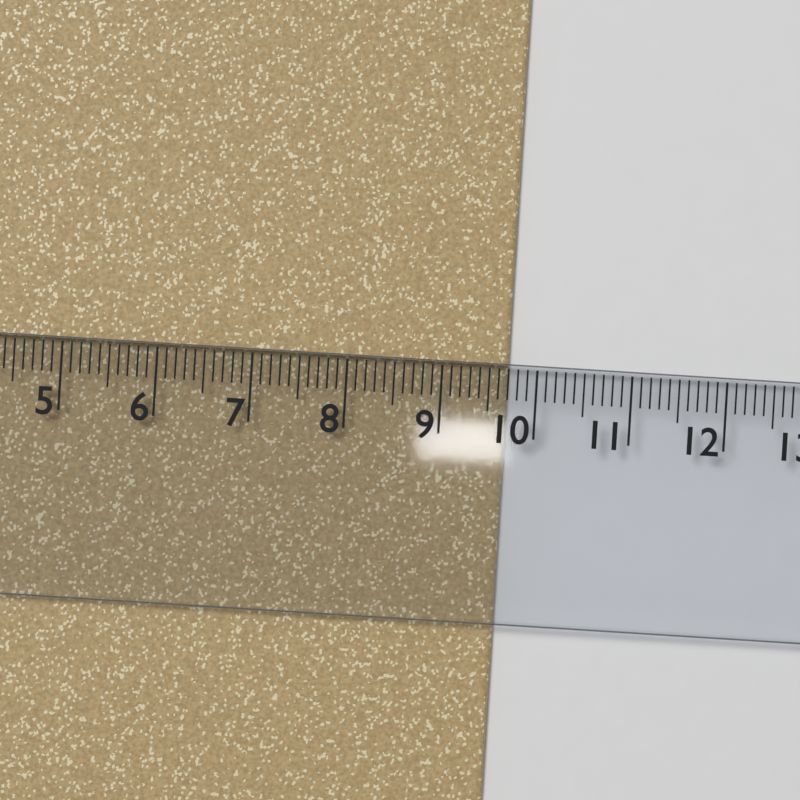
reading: 9.7 cm
